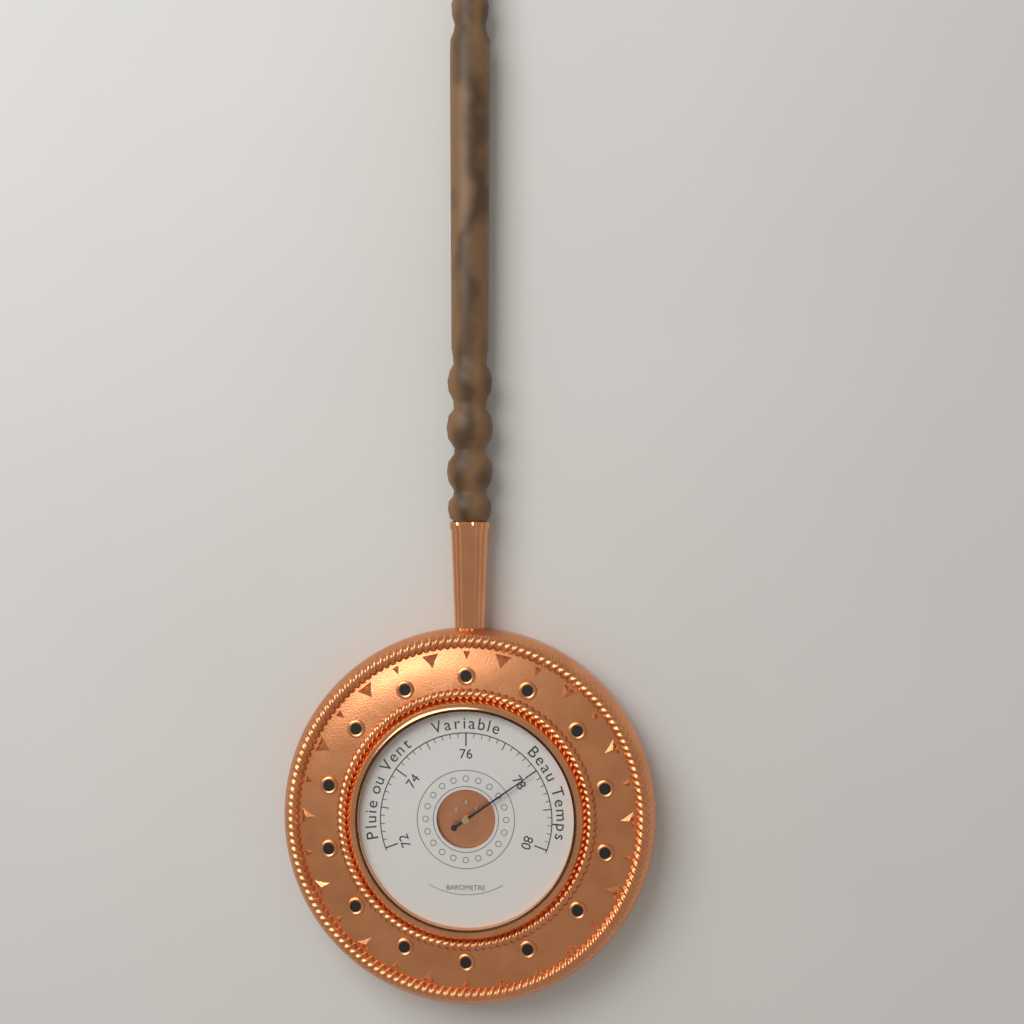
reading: 78.0 (no unit)
